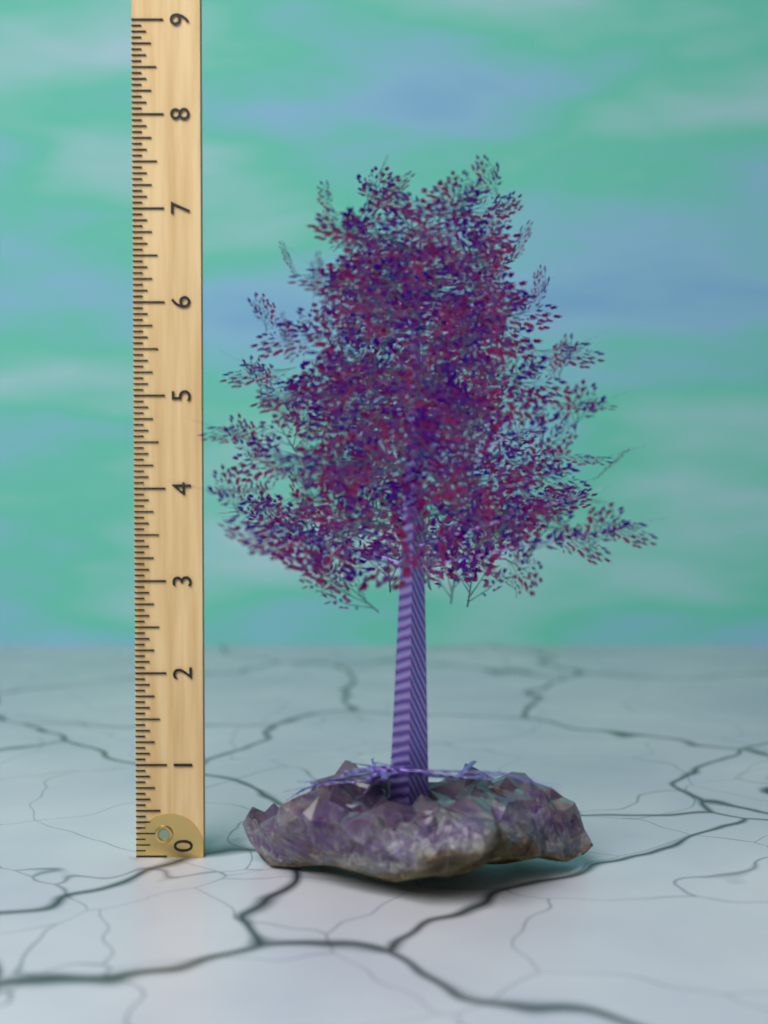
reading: 7.3750 (no unit)
